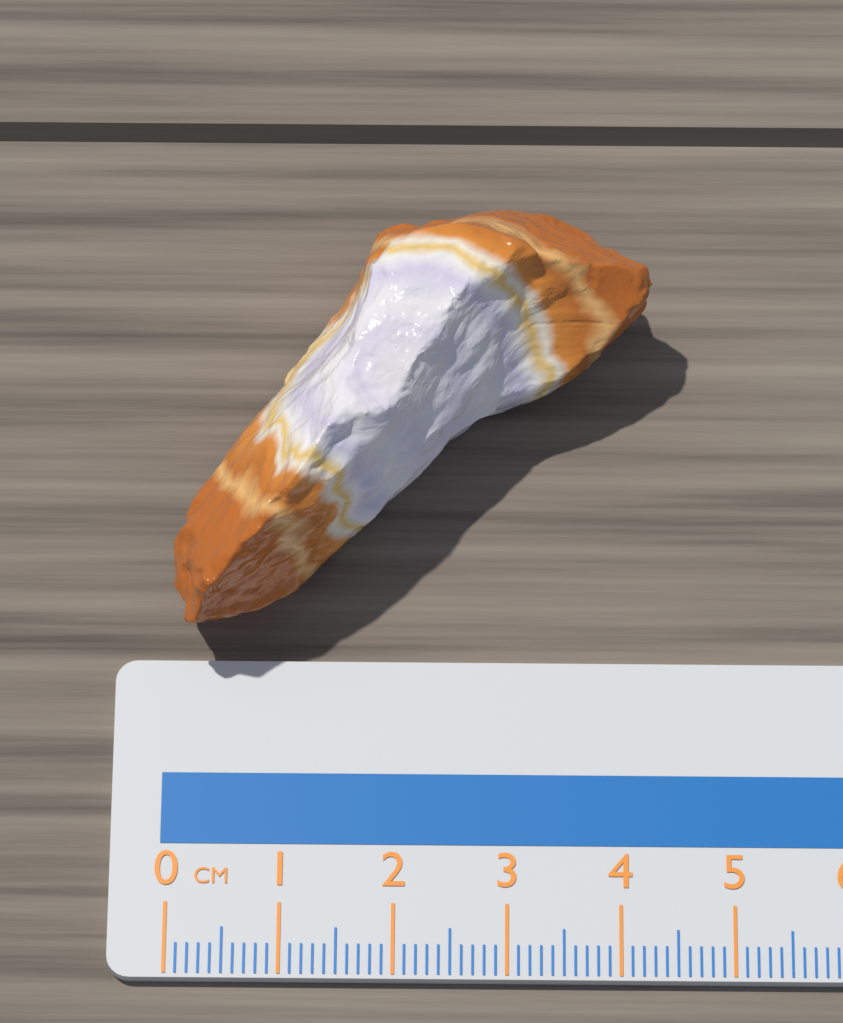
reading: 4.3 cm
